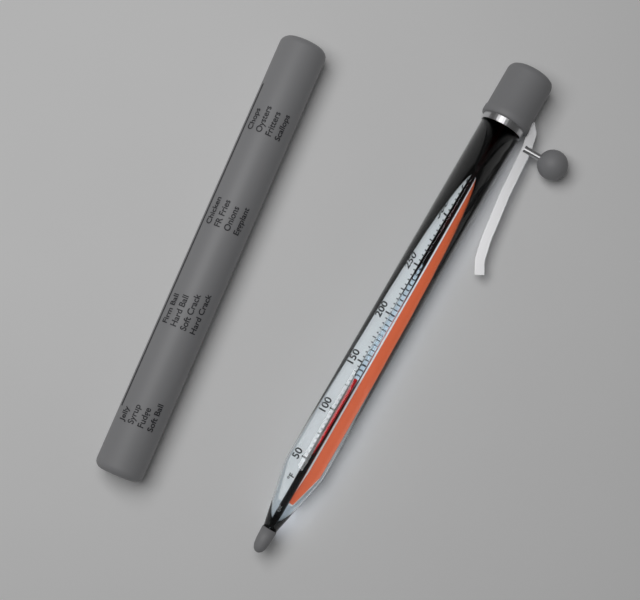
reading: 135 °F
